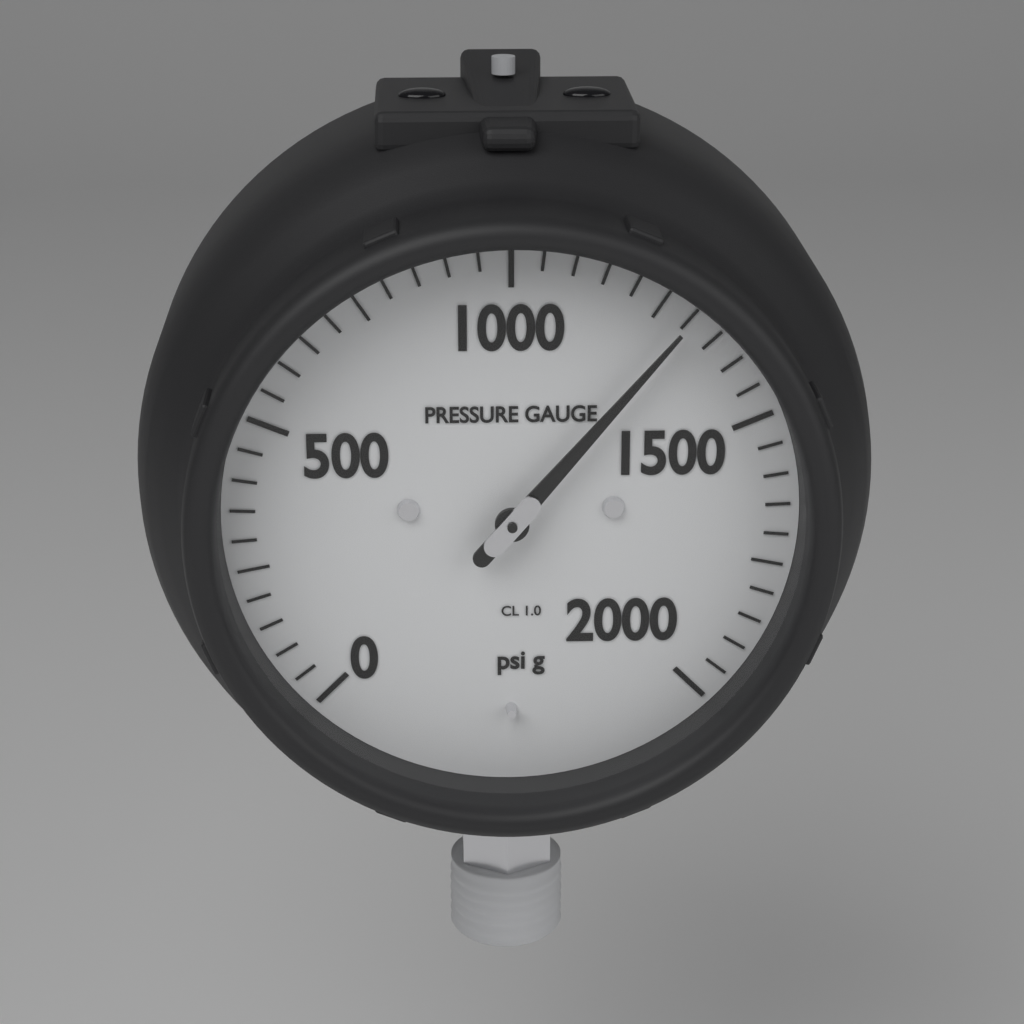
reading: 1300 psi
